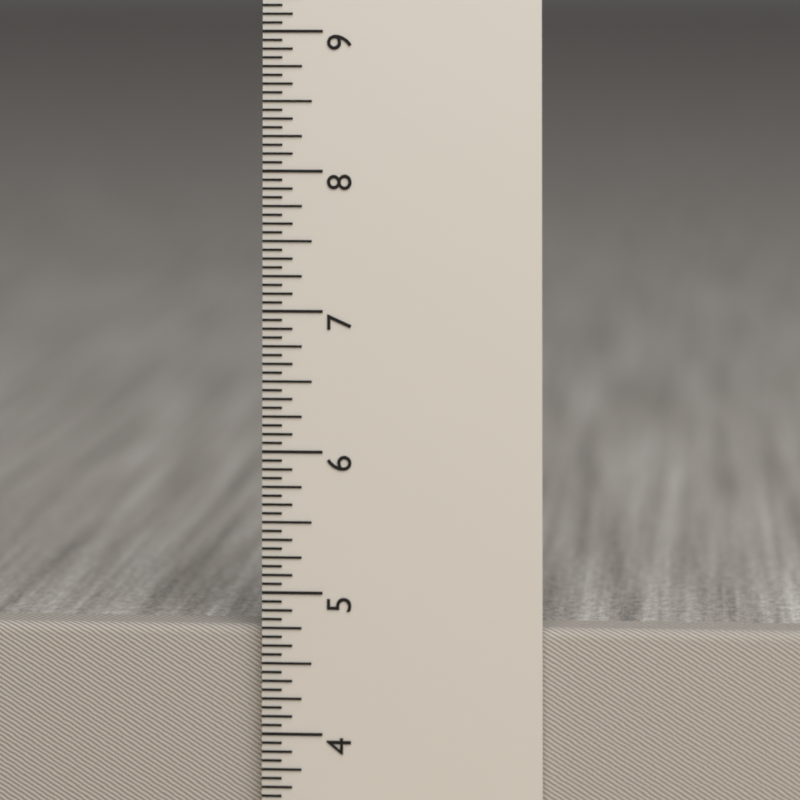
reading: 4.7500 in
